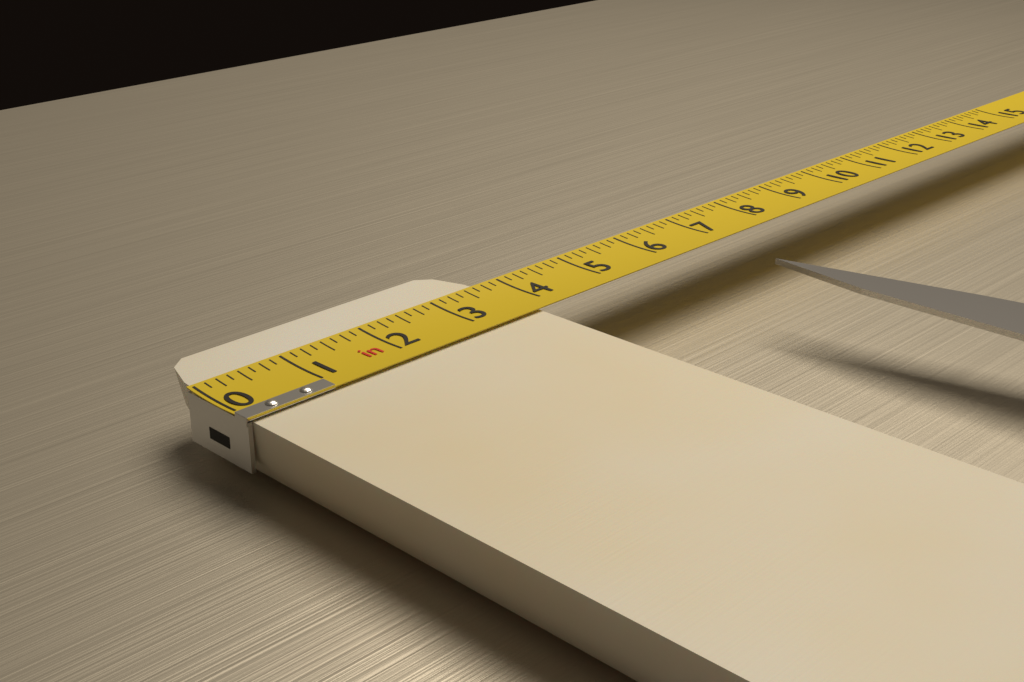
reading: 3.750 in
